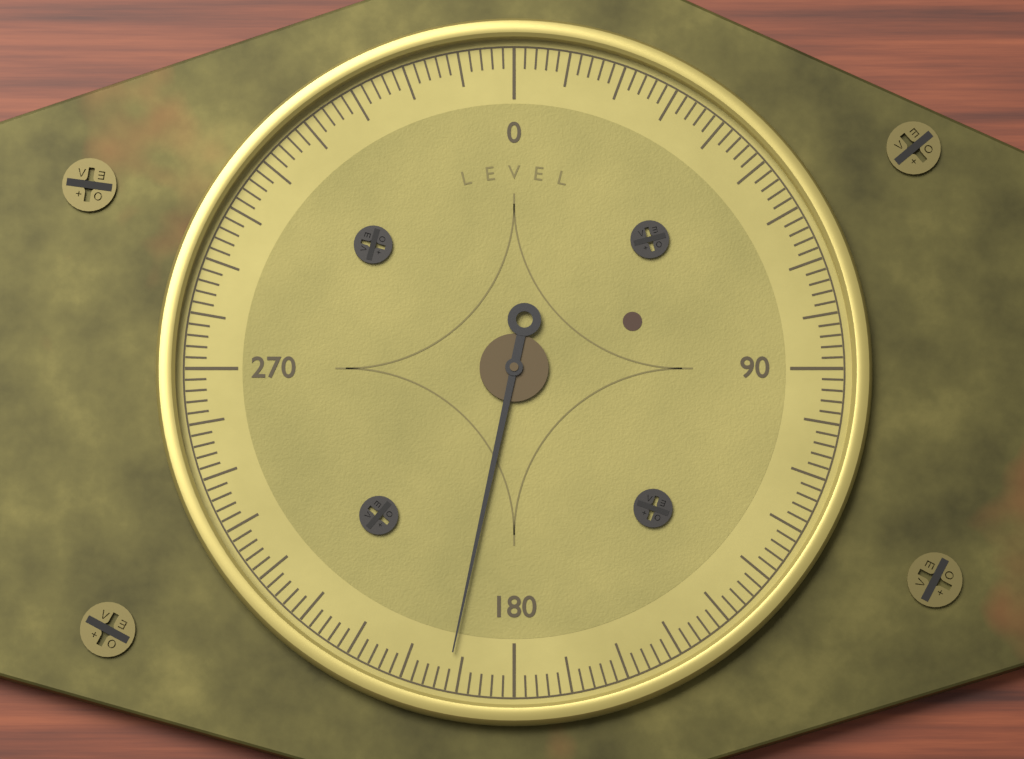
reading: 192 (no unit)
